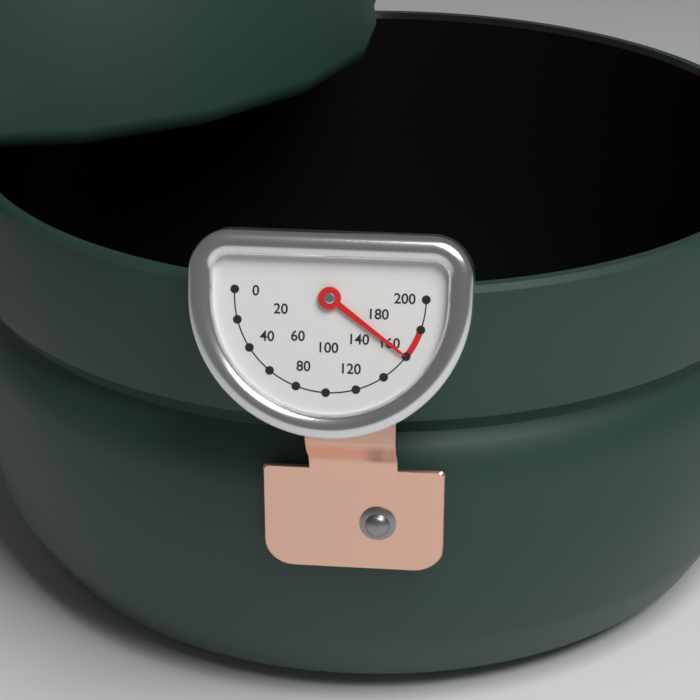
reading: 160 (no unit)
